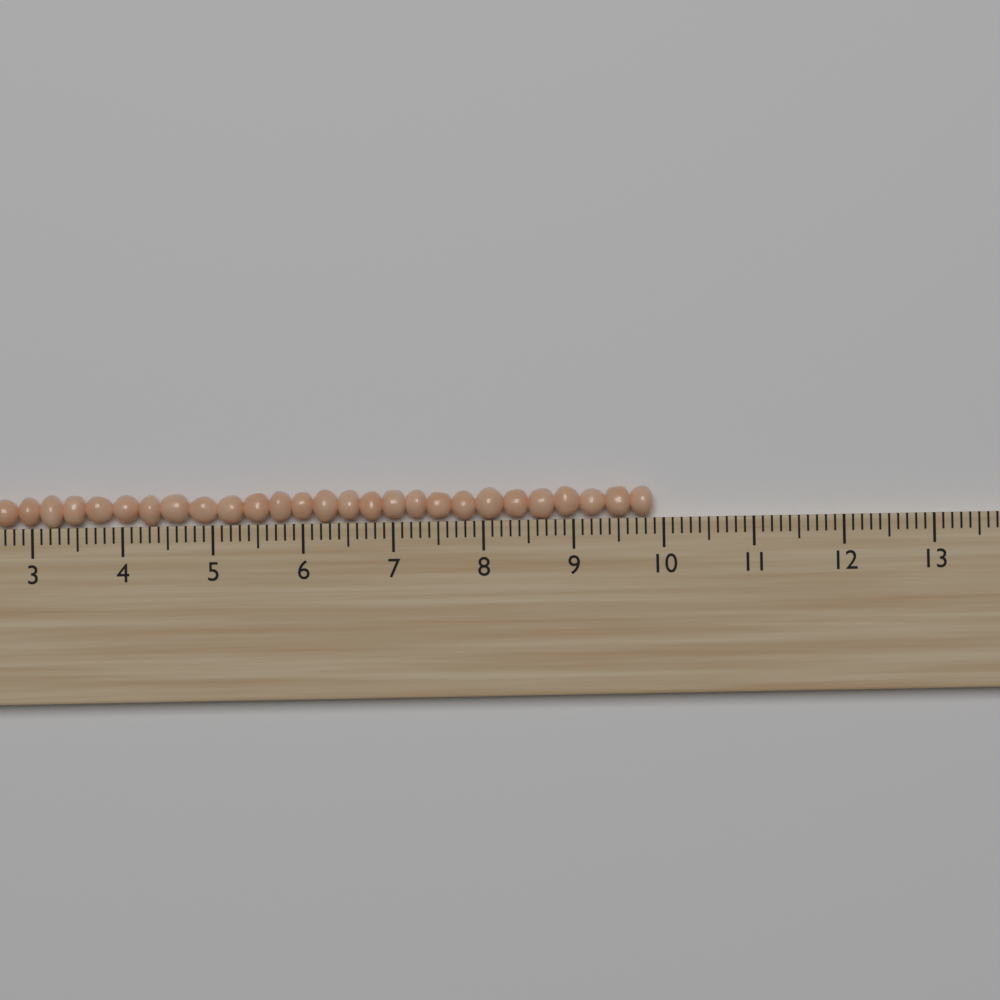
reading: 9.9 (no unit)
